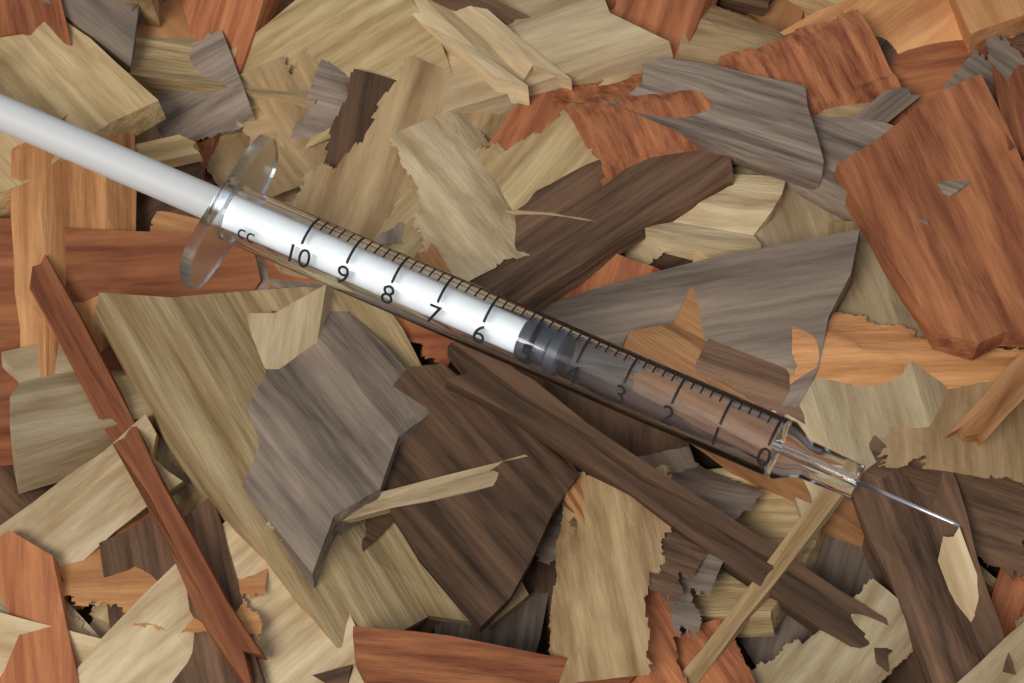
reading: 4.4 cc
